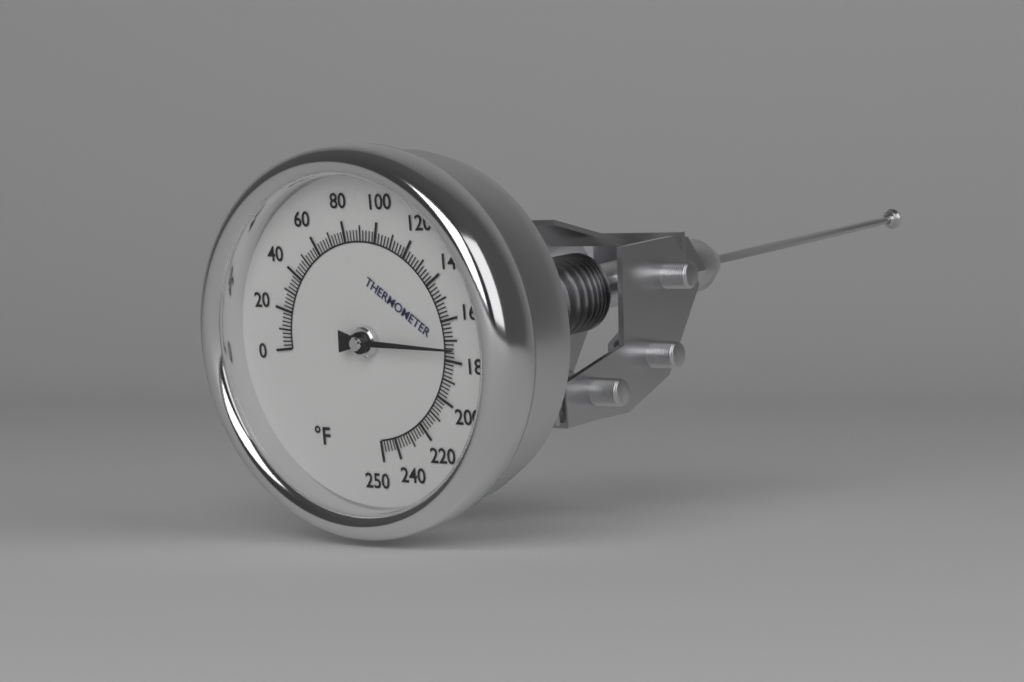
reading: 174 °F
